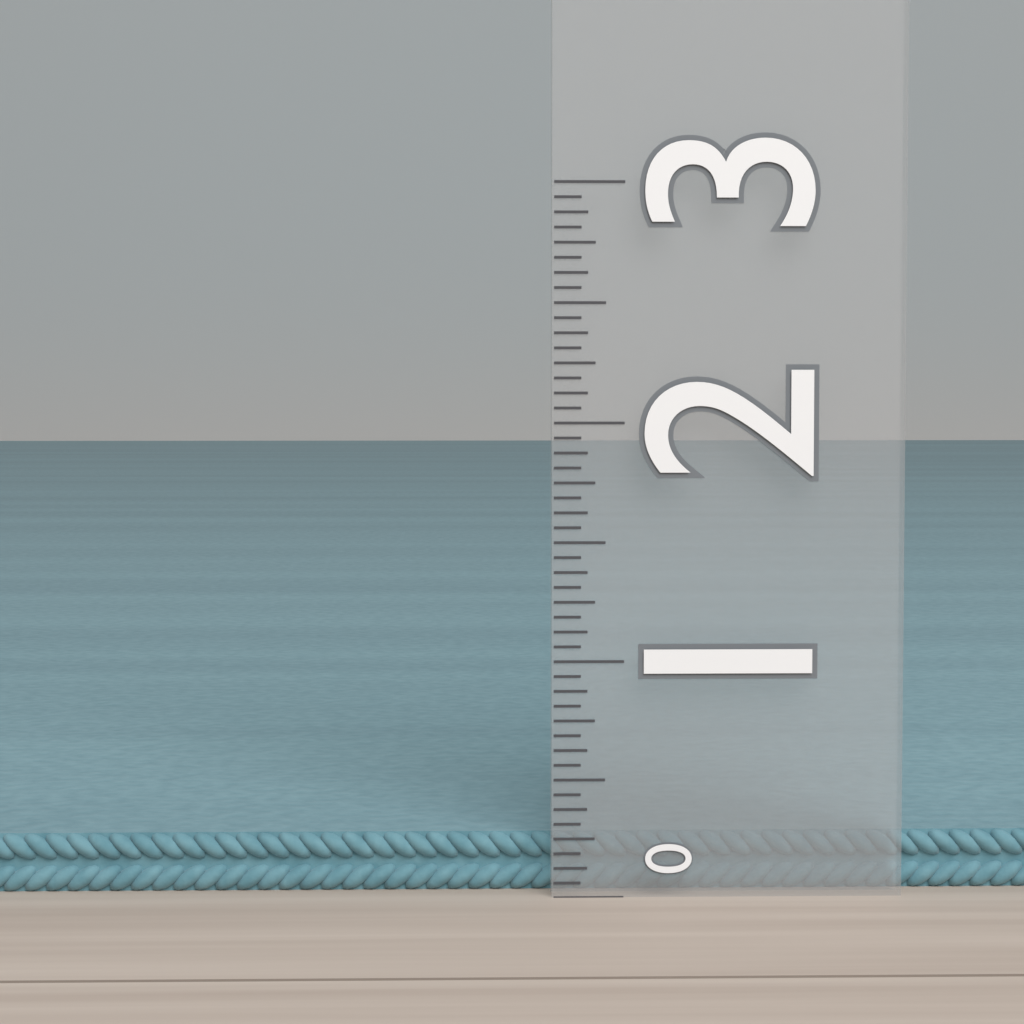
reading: 0.2500 (no unit)
